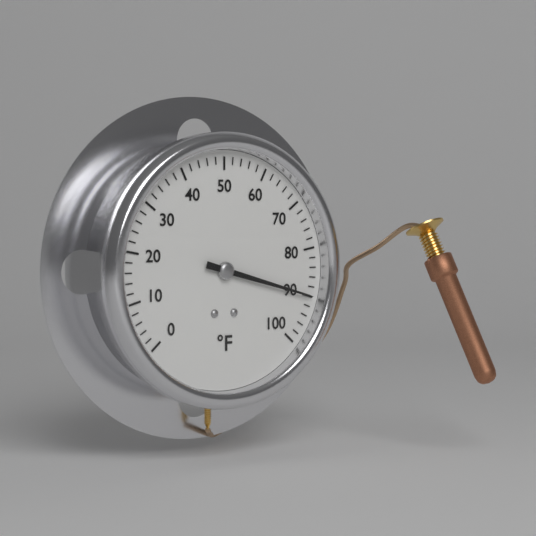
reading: 90 °F
